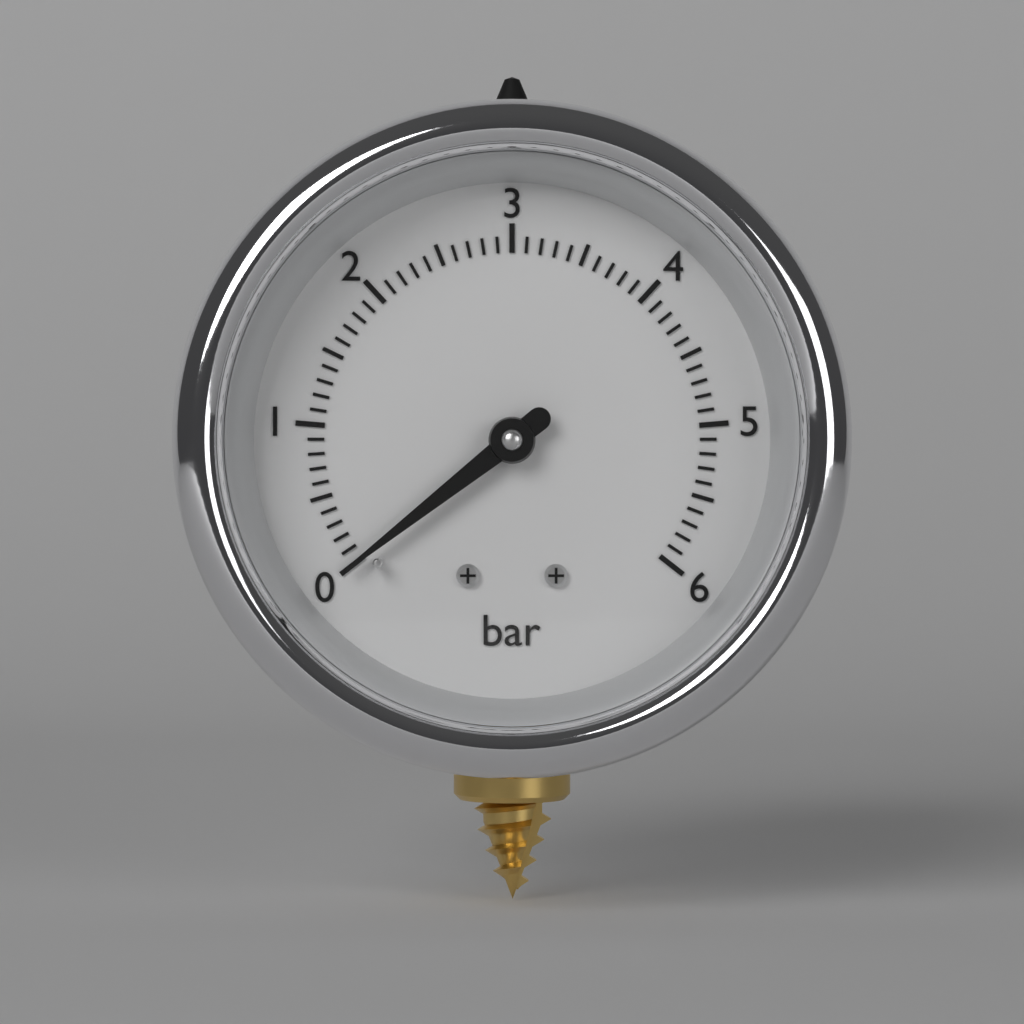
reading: 0.0 bar
